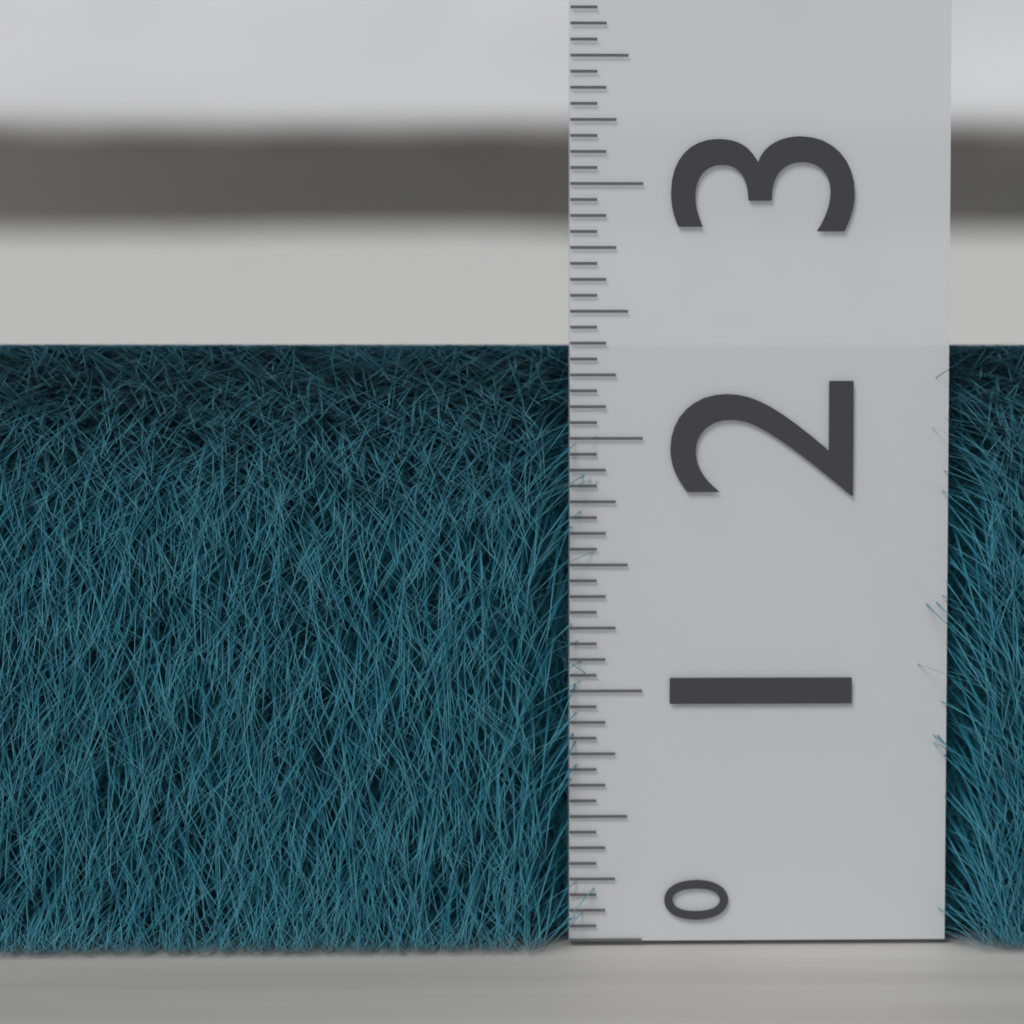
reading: 2.3750 (no unit)
